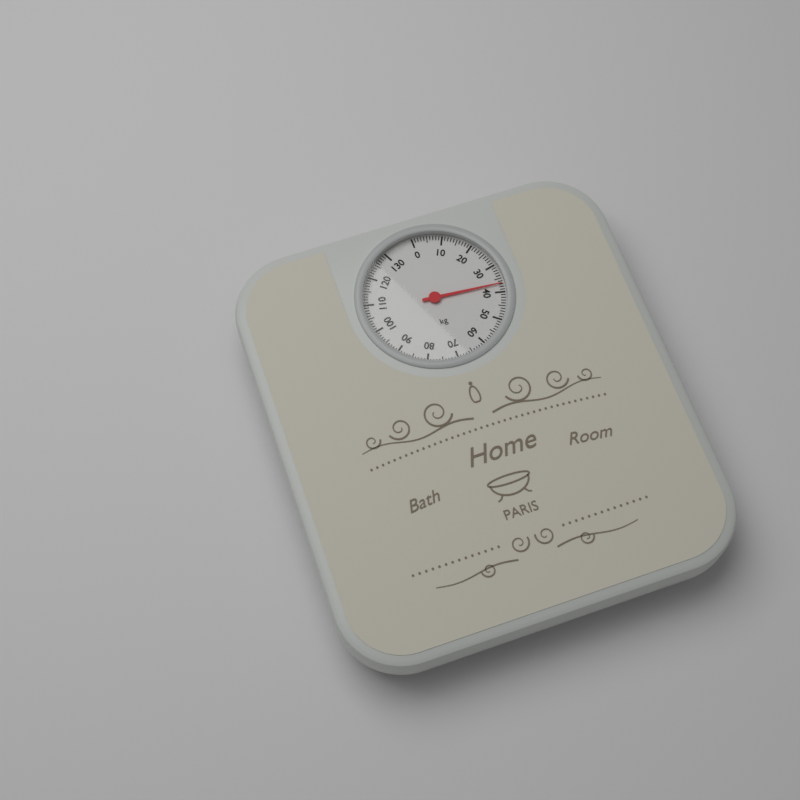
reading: 37 kg
